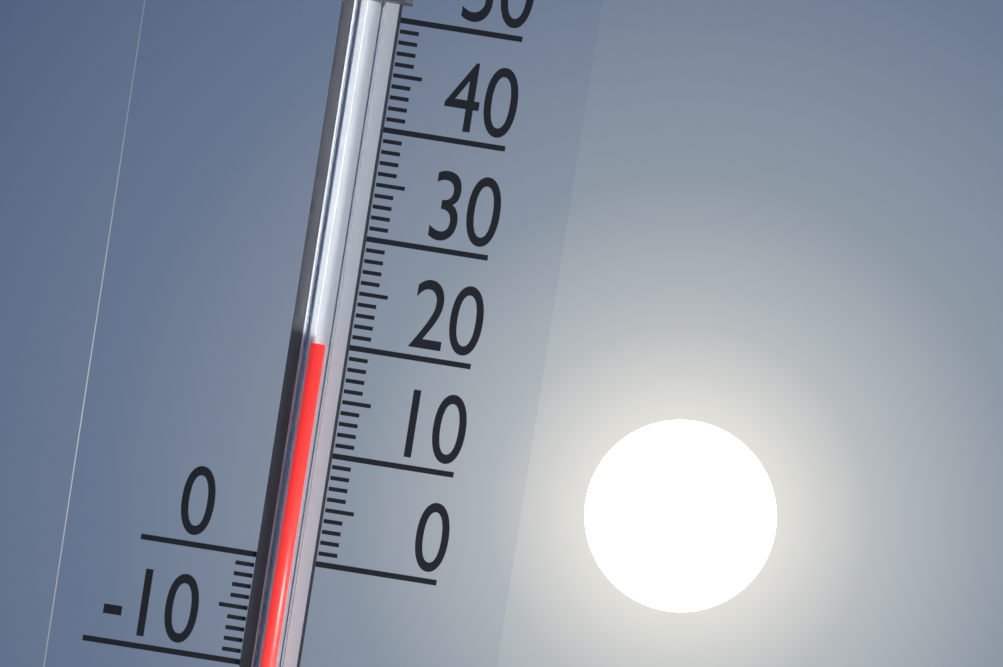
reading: 20 (no unit)
